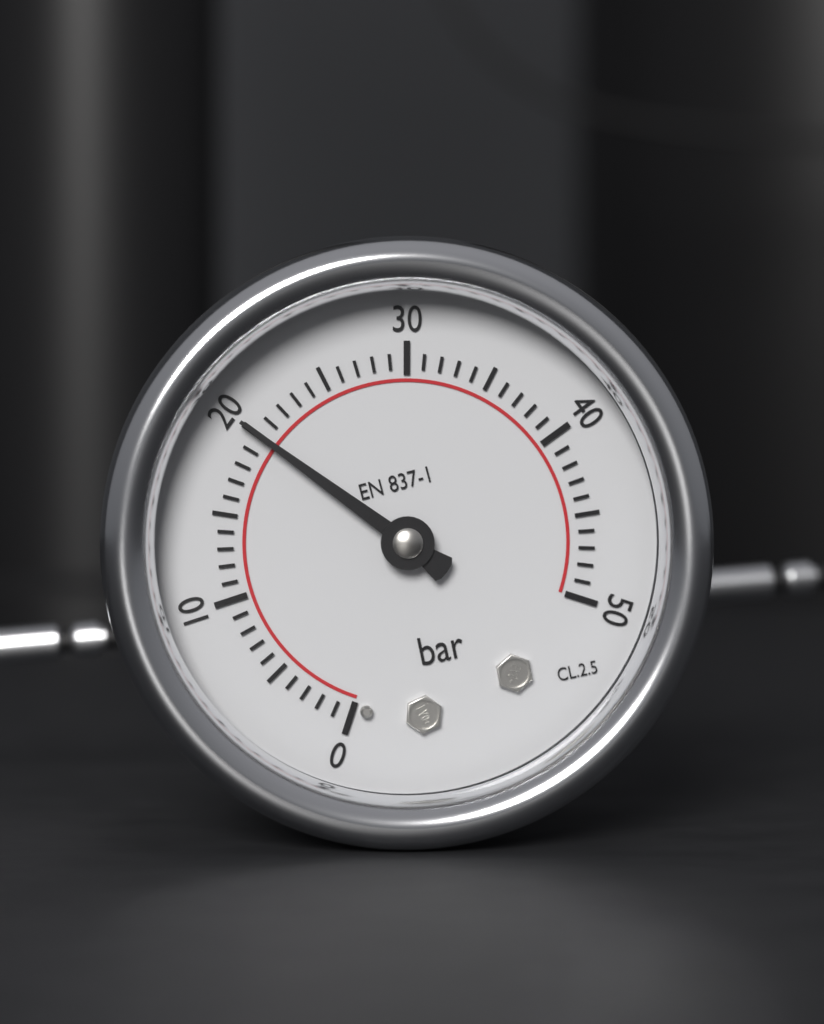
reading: 20 bar
